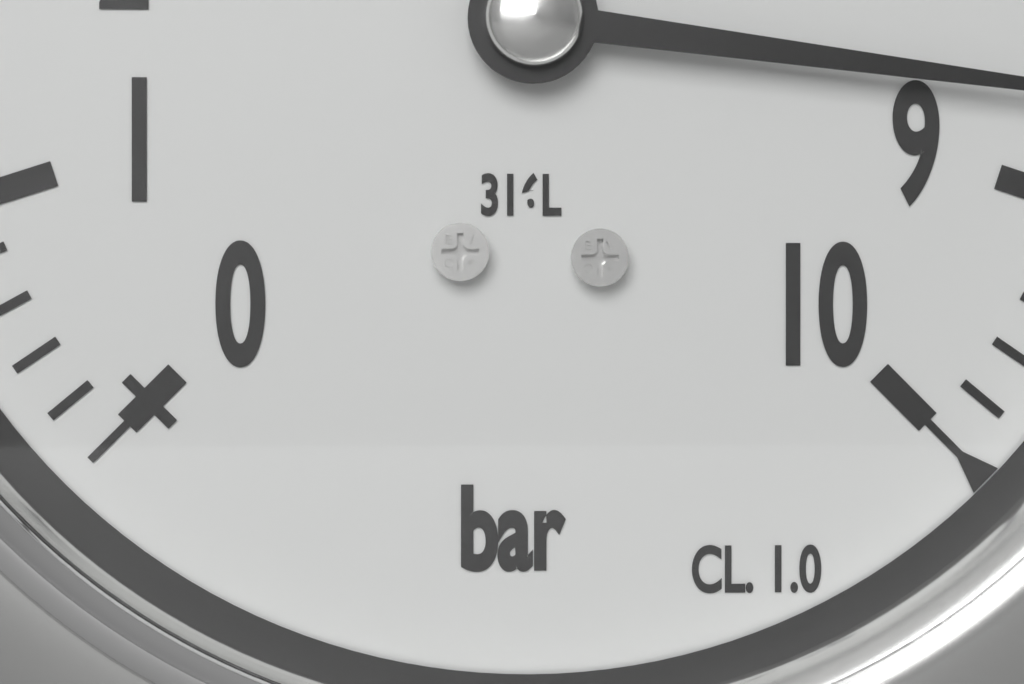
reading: 8.6 bar
